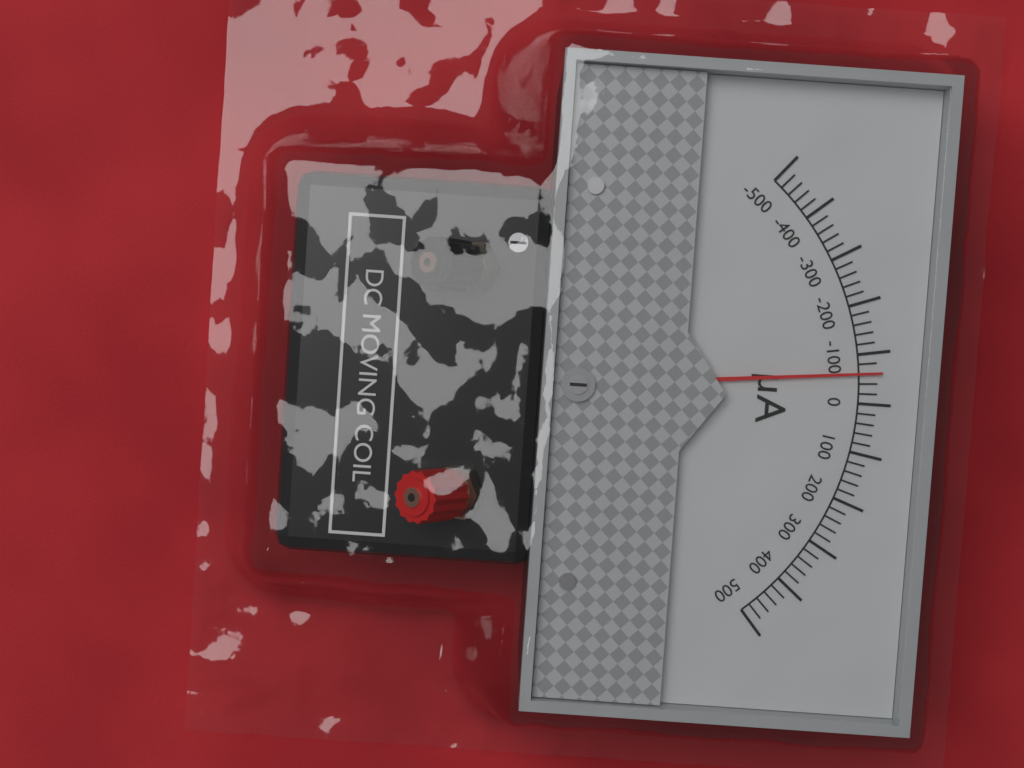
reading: -60 µA
